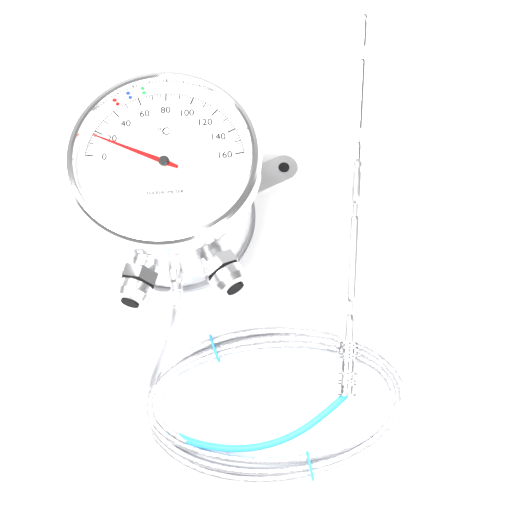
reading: 16 °C
